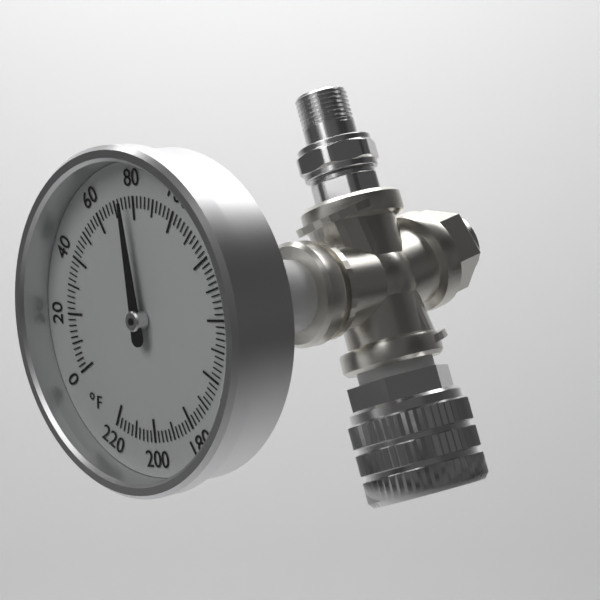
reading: 76 °F
